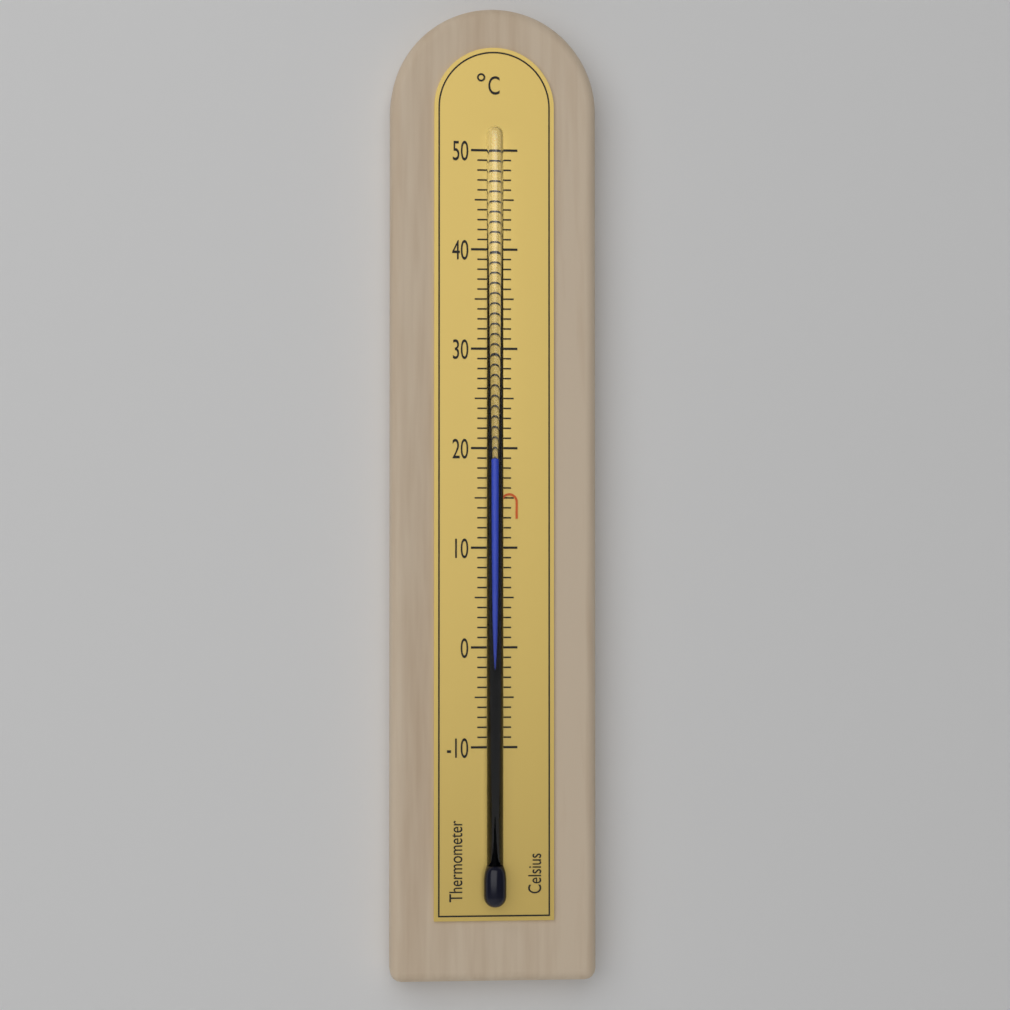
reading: 19 °C
